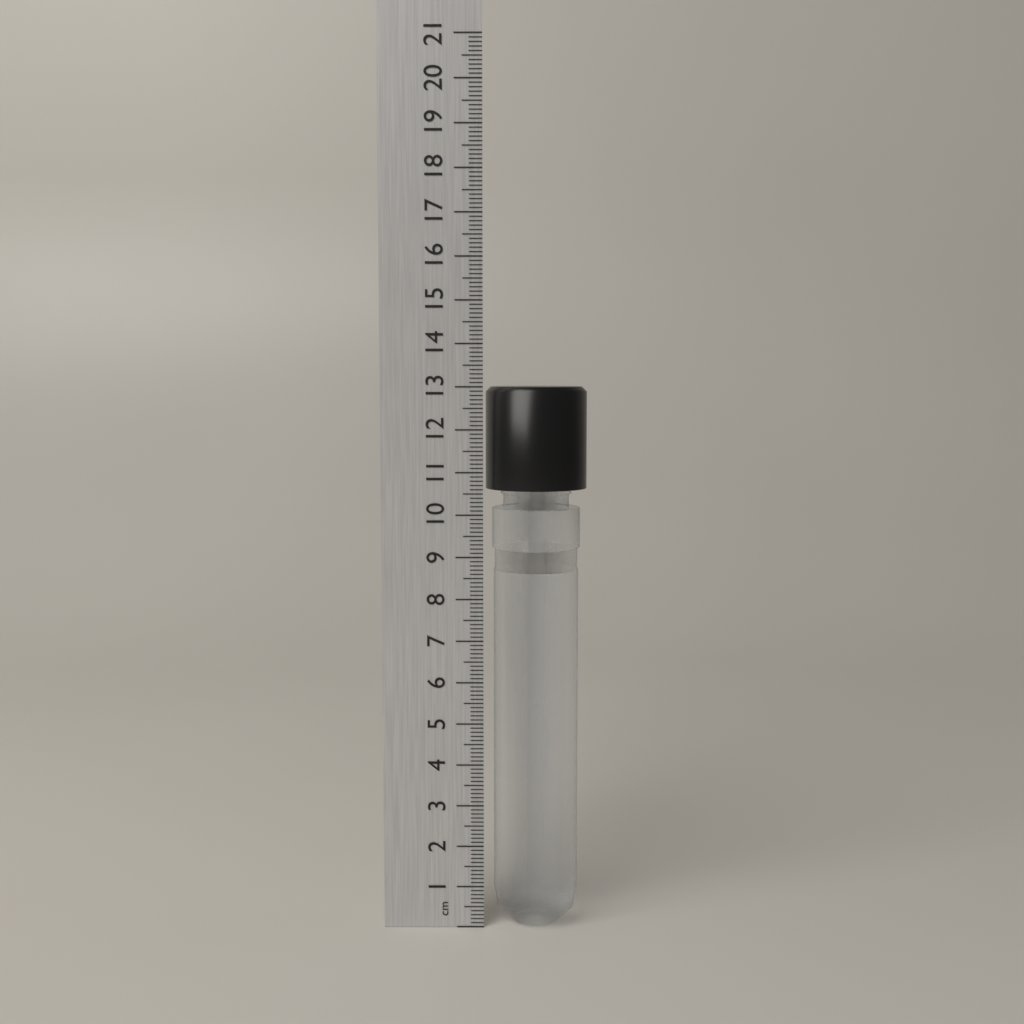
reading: 13.0 cm
